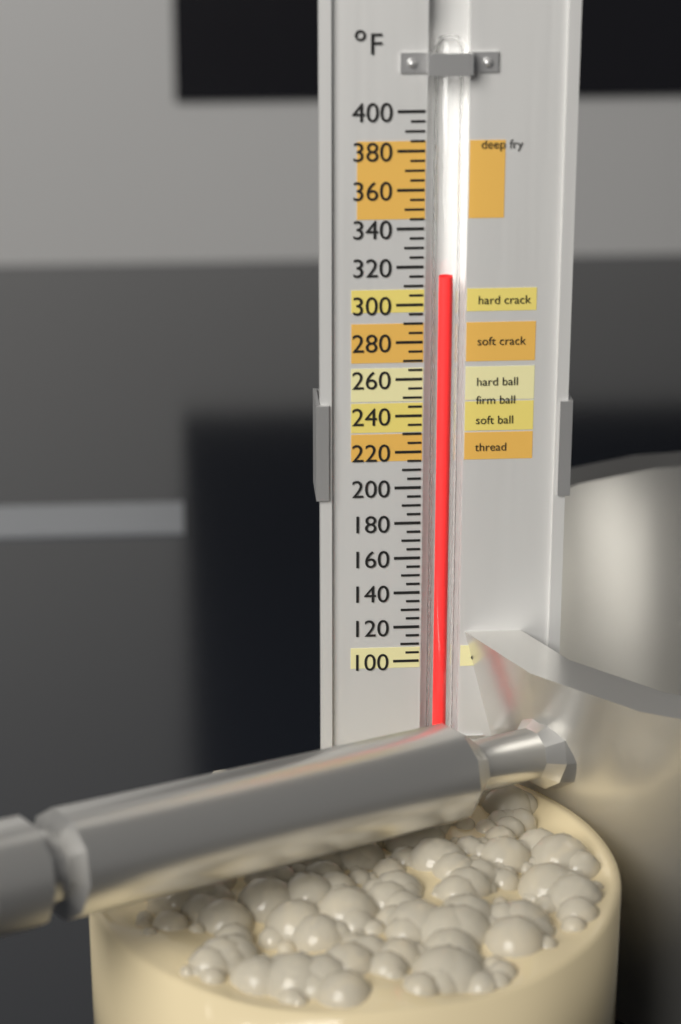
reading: 315 °F
